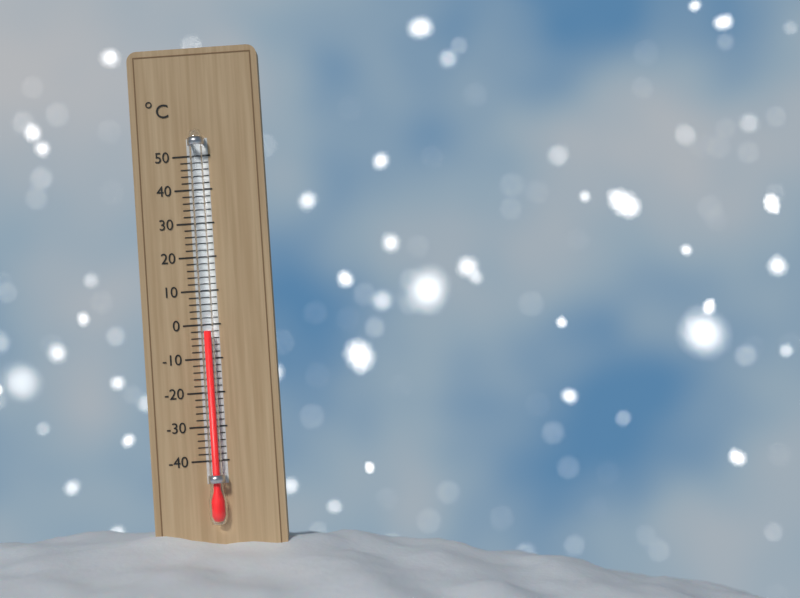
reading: -2 °C
